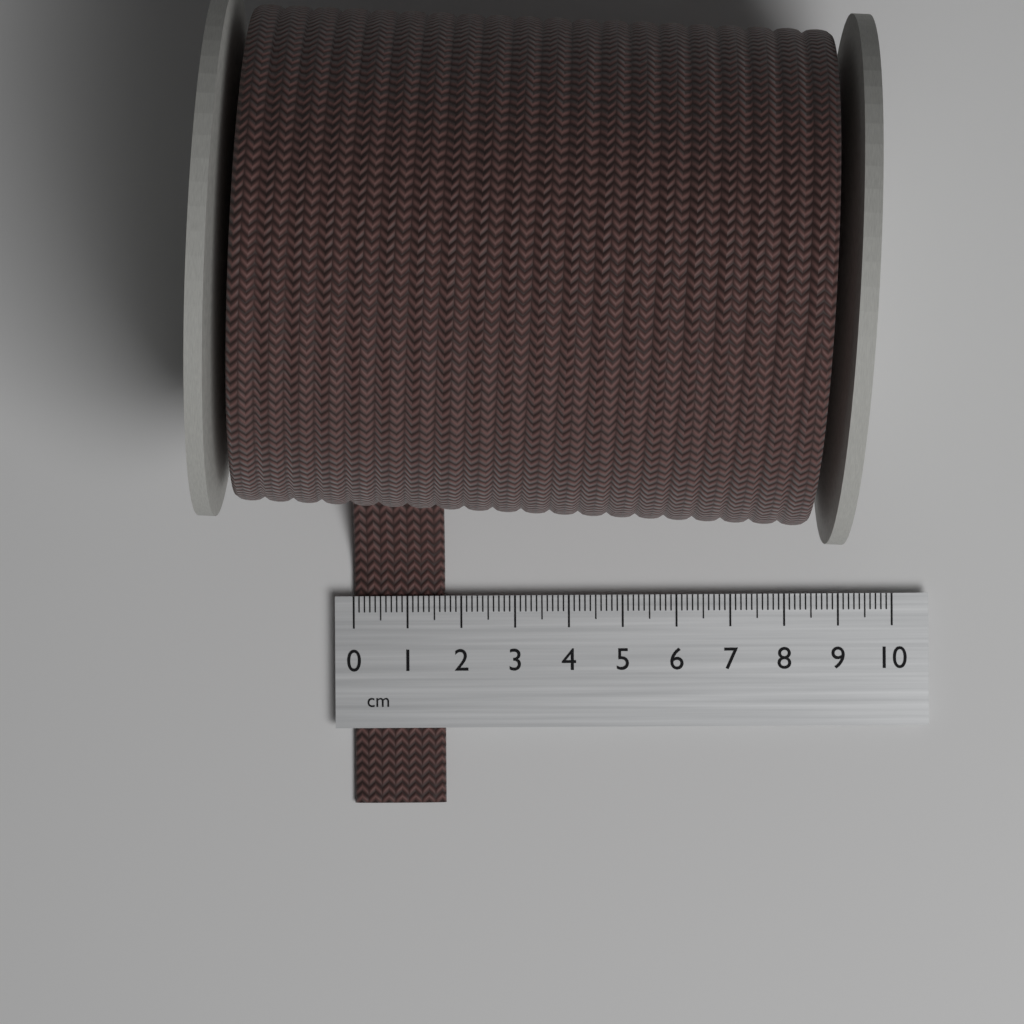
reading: 1.7 cm
